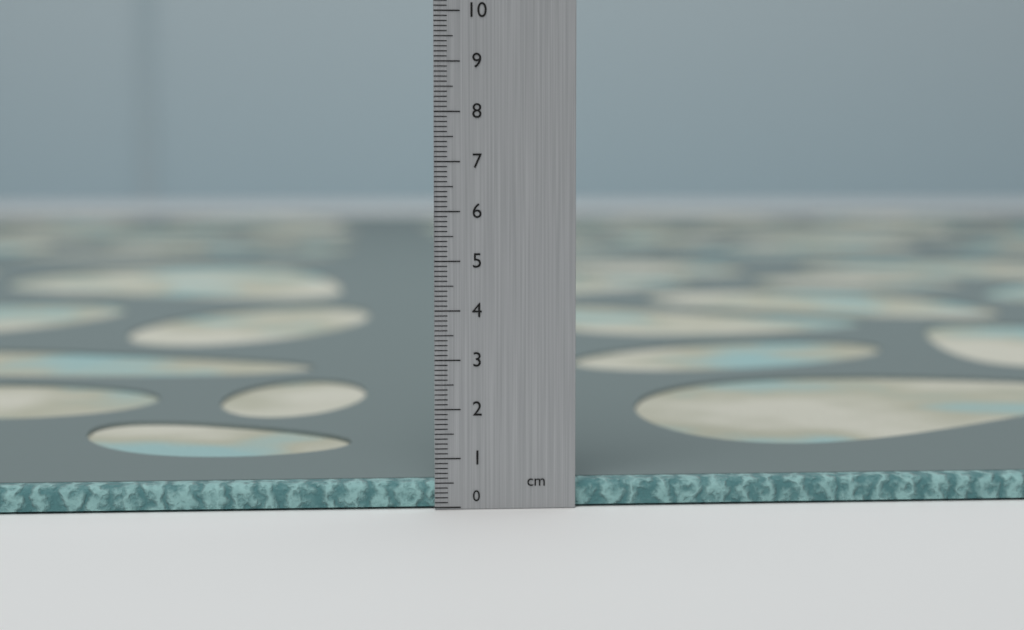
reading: 0.5 cm
